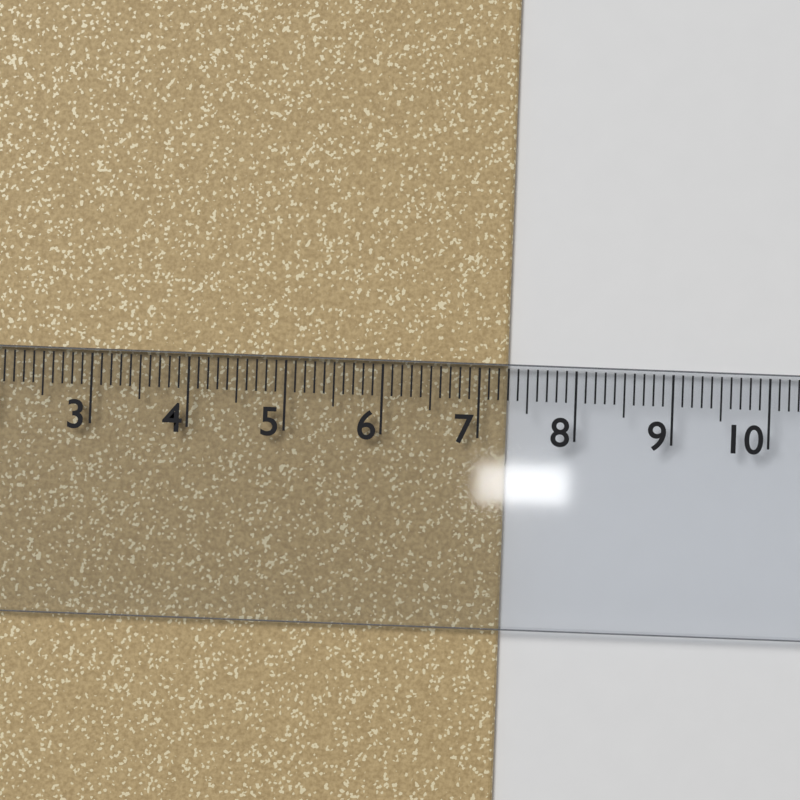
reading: 7.3 cm
